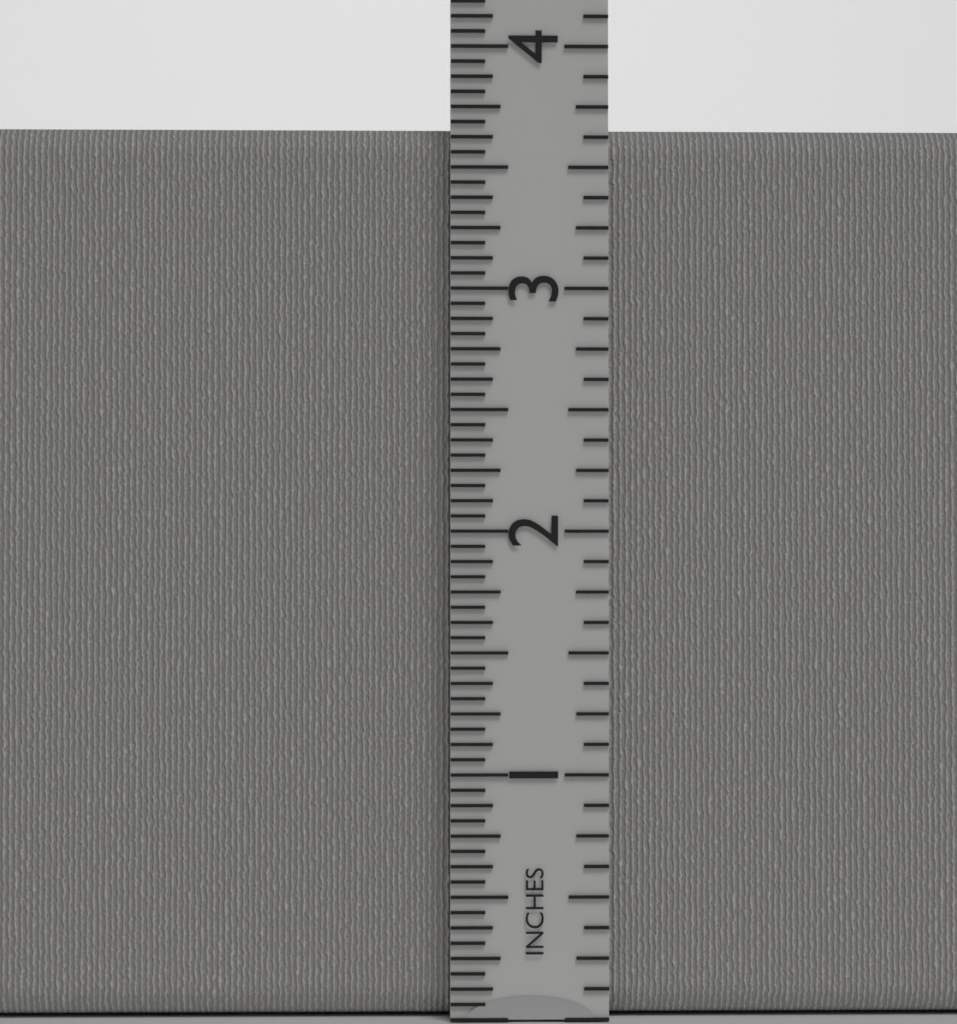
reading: 3.6875 in
